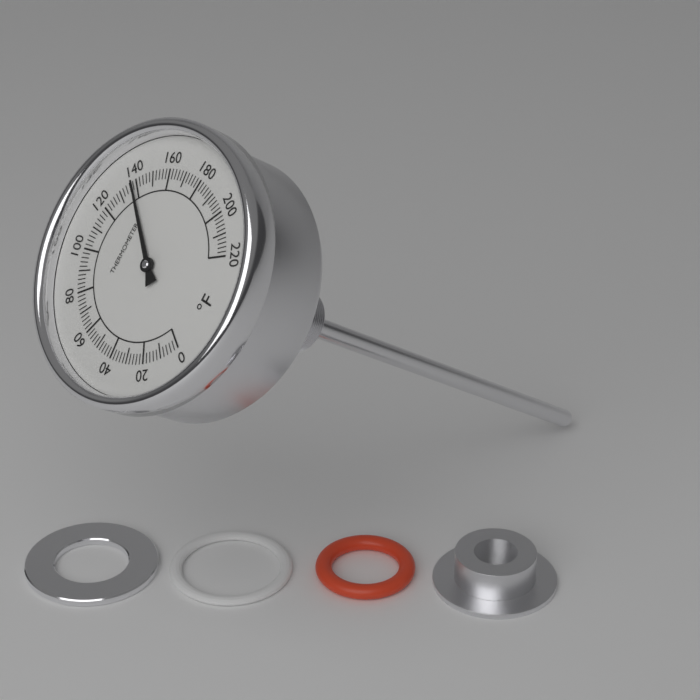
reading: 138 °F
